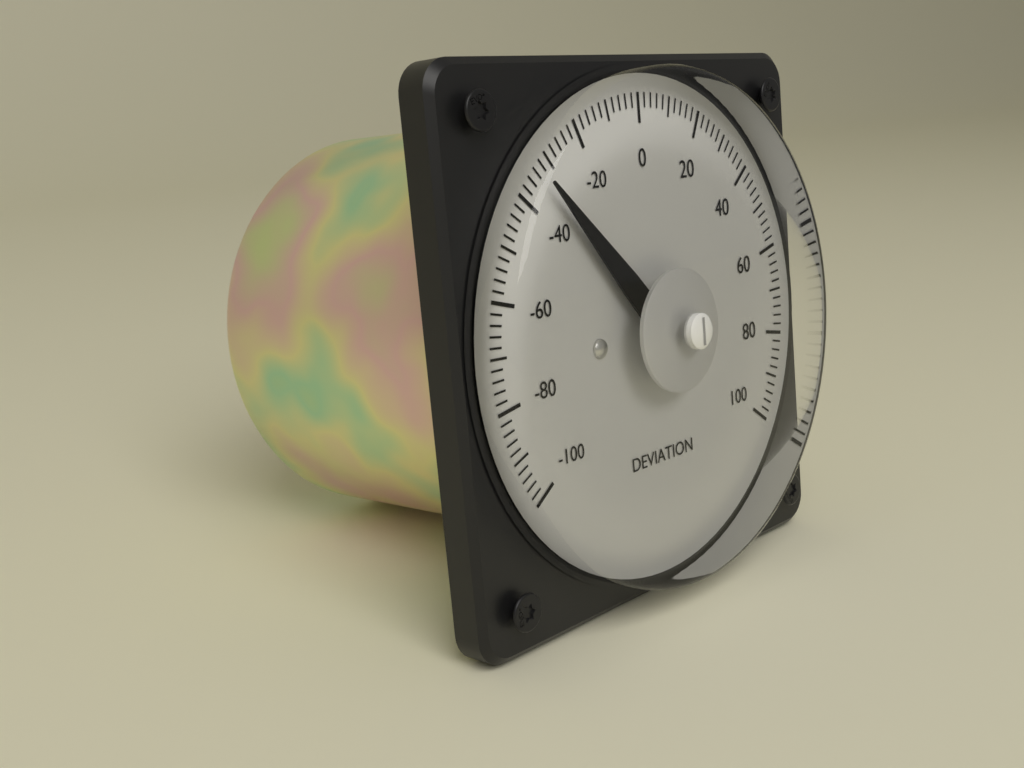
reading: -34 (no unit)
